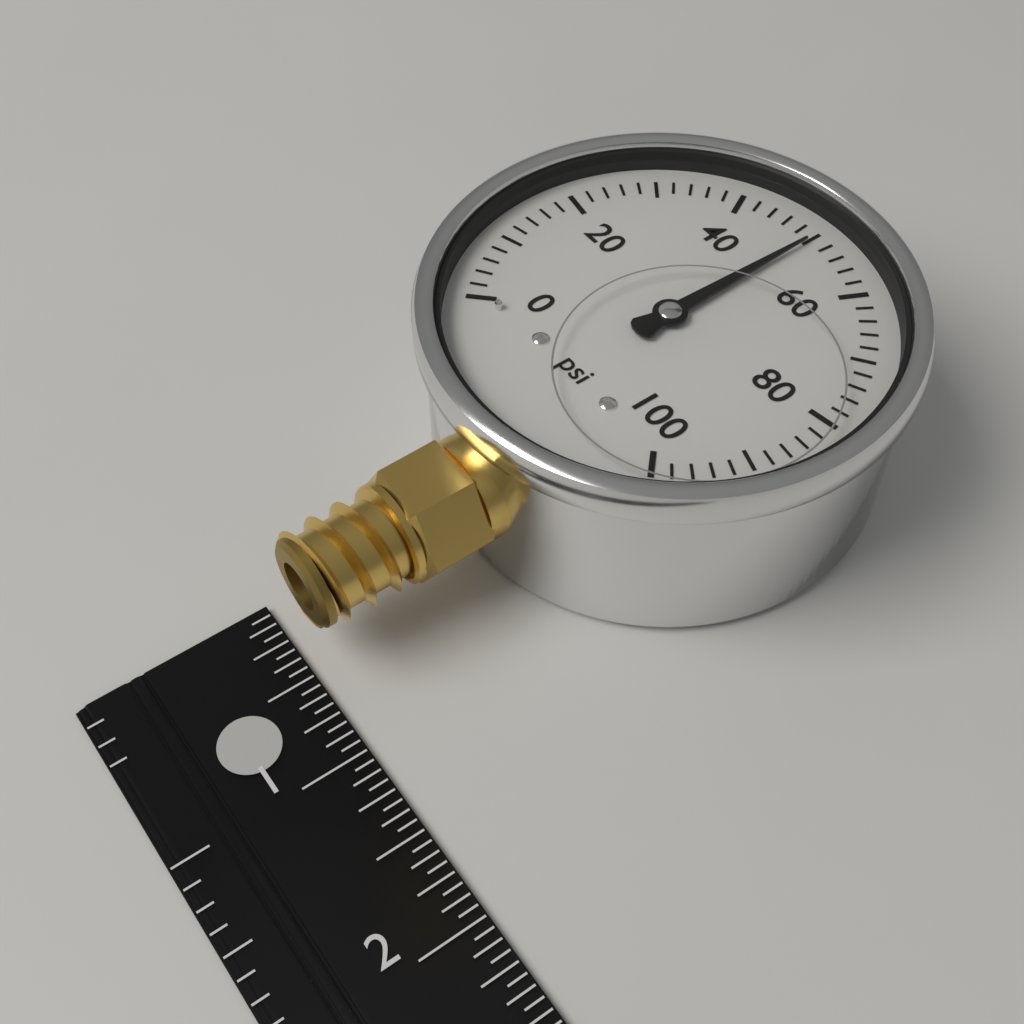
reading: 50 psi
